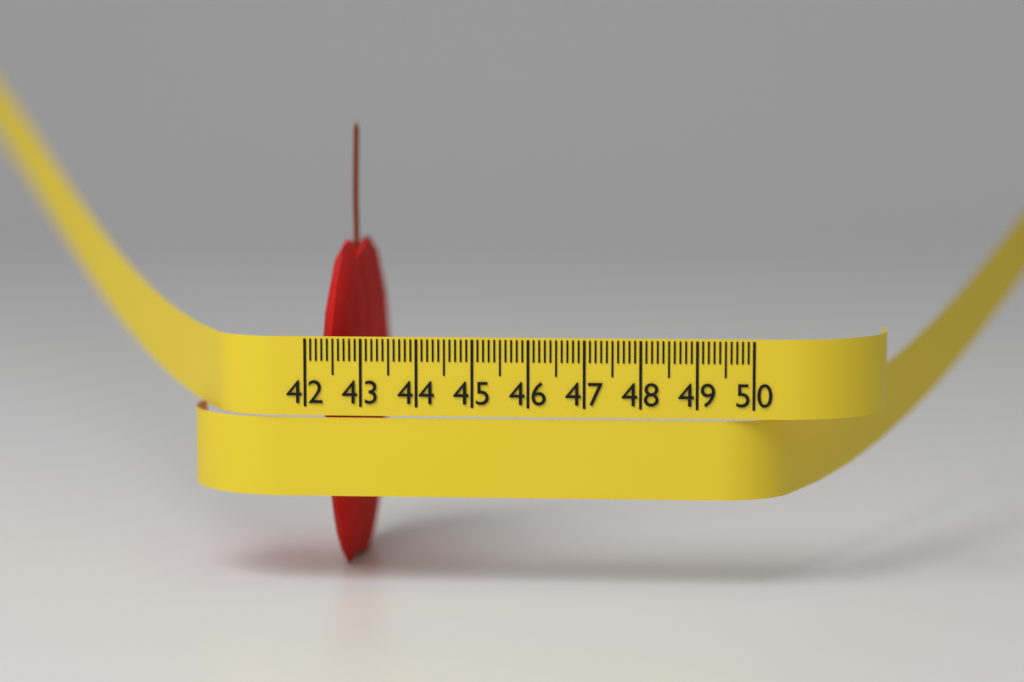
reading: 42.9 cm
